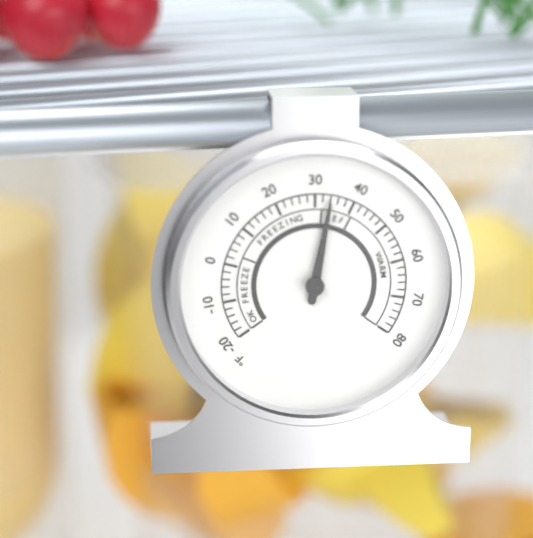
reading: 34 °F
